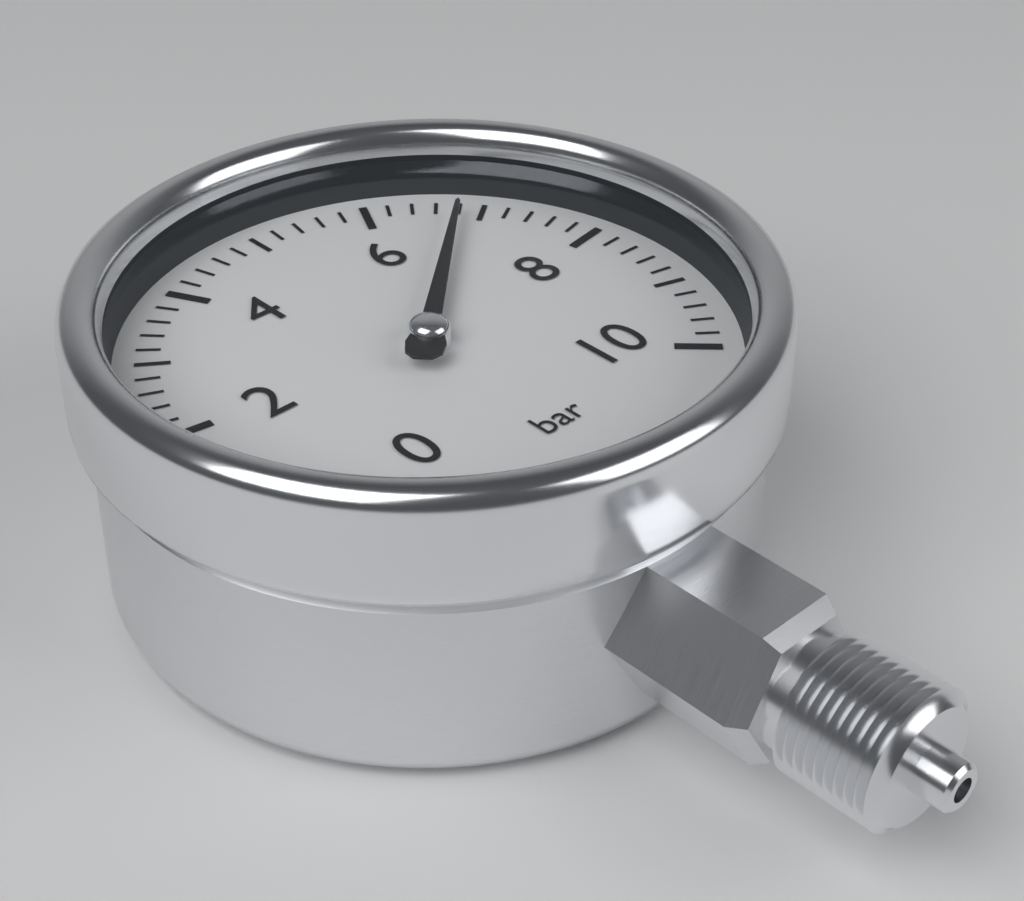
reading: 6.8 bar
